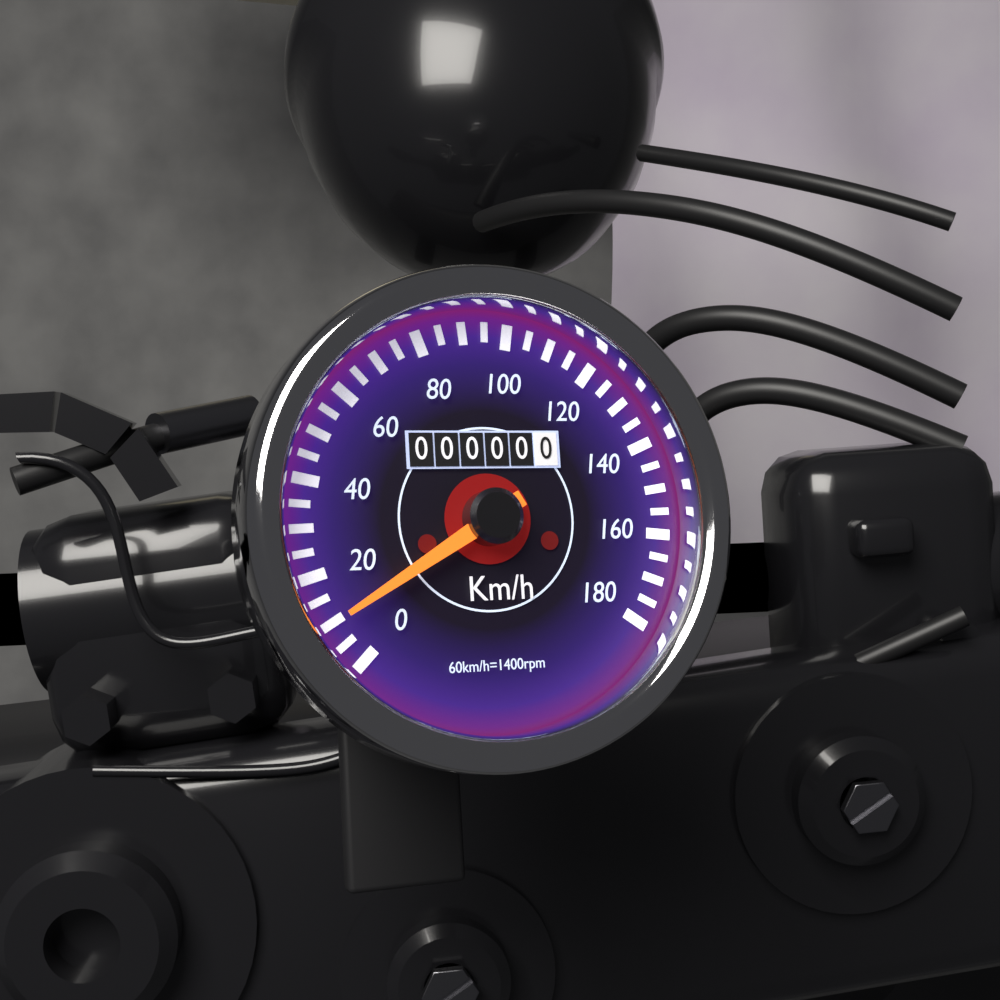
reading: 10 km/h
